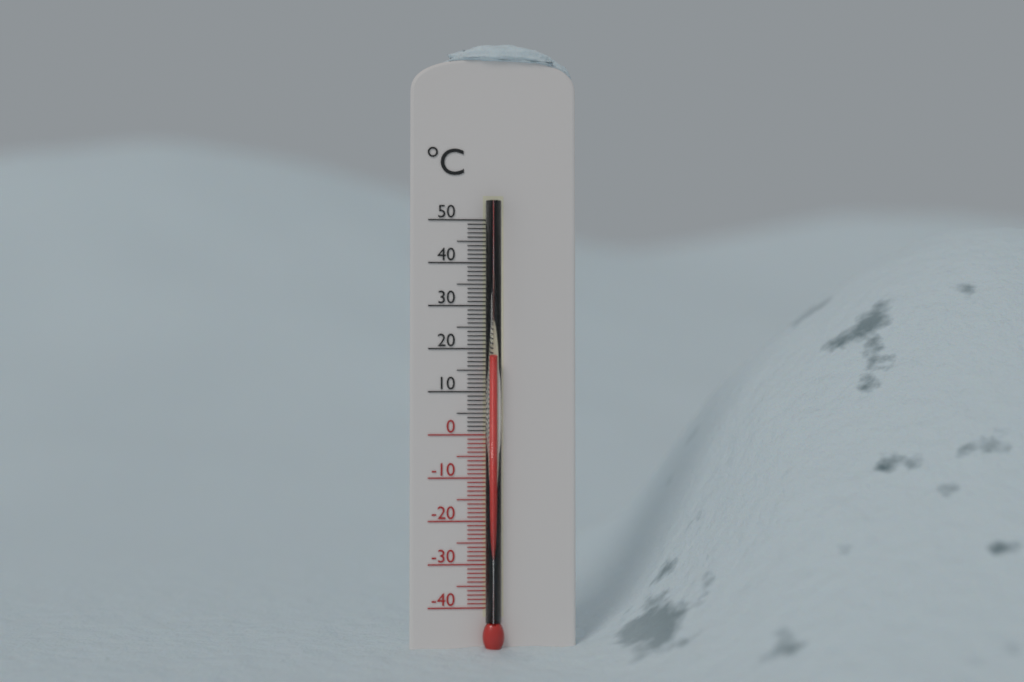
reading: 18 °C
